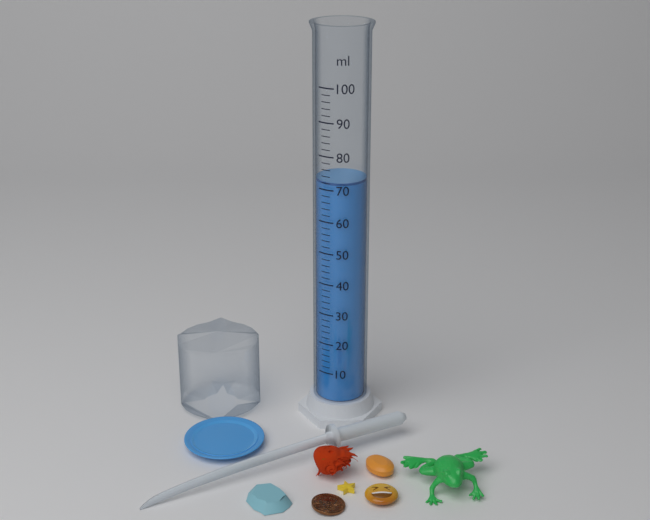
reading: 72 ml
